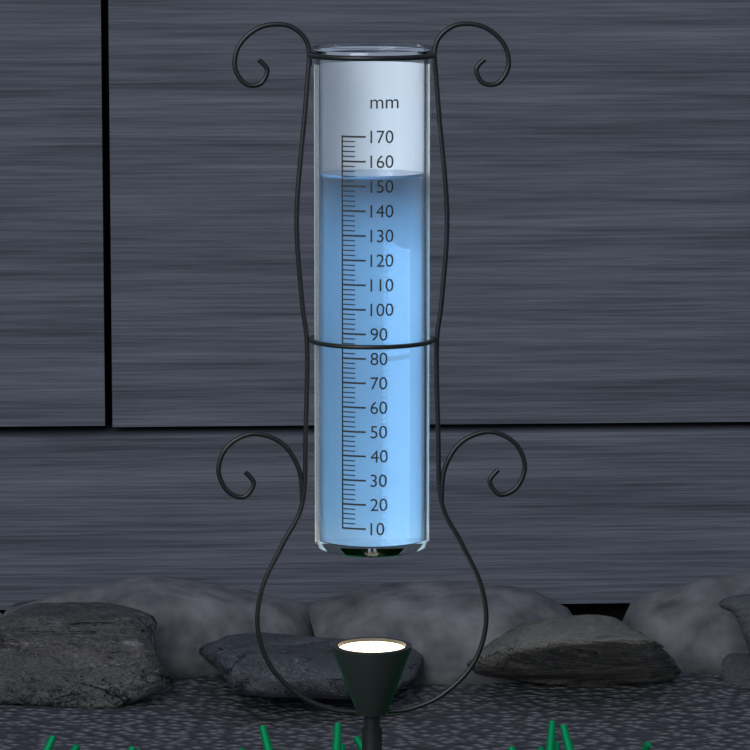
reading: 154 mm
